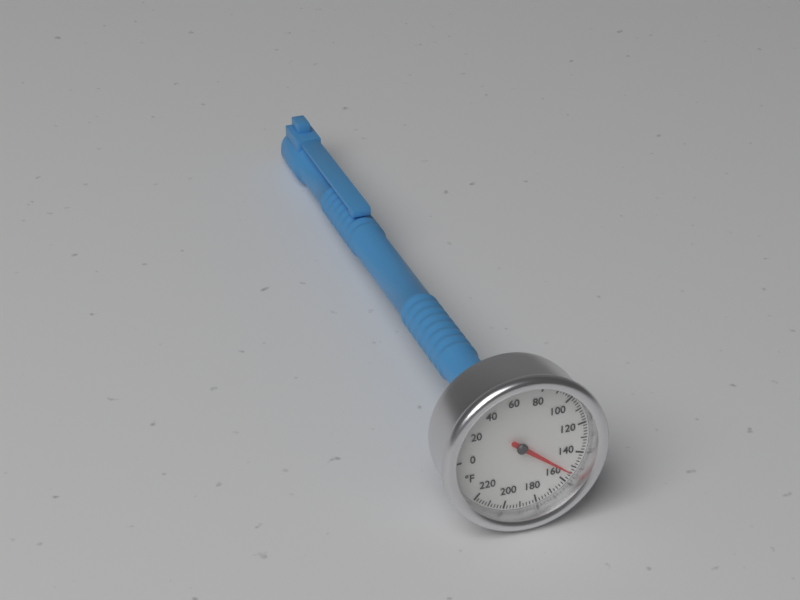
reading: 154 °F
